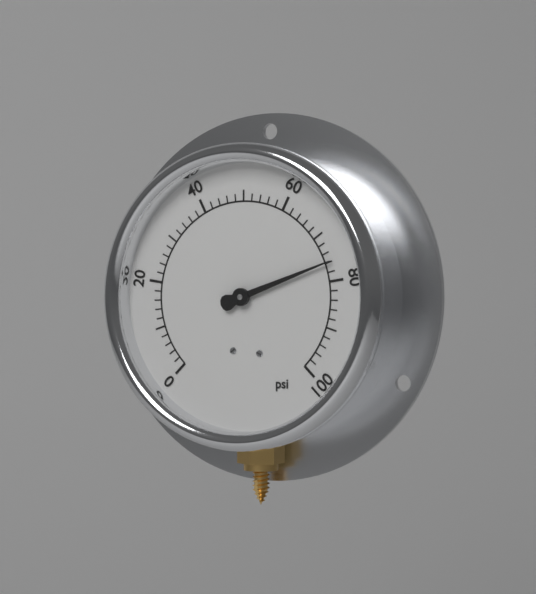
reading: 76 psi
